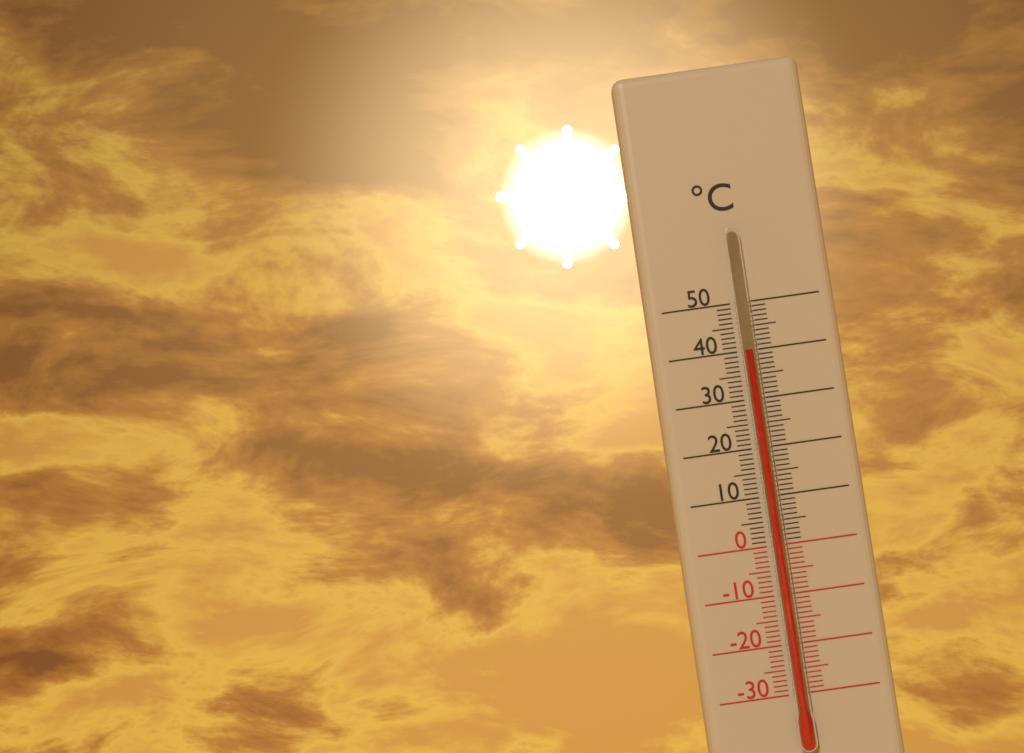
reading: 40 °C
